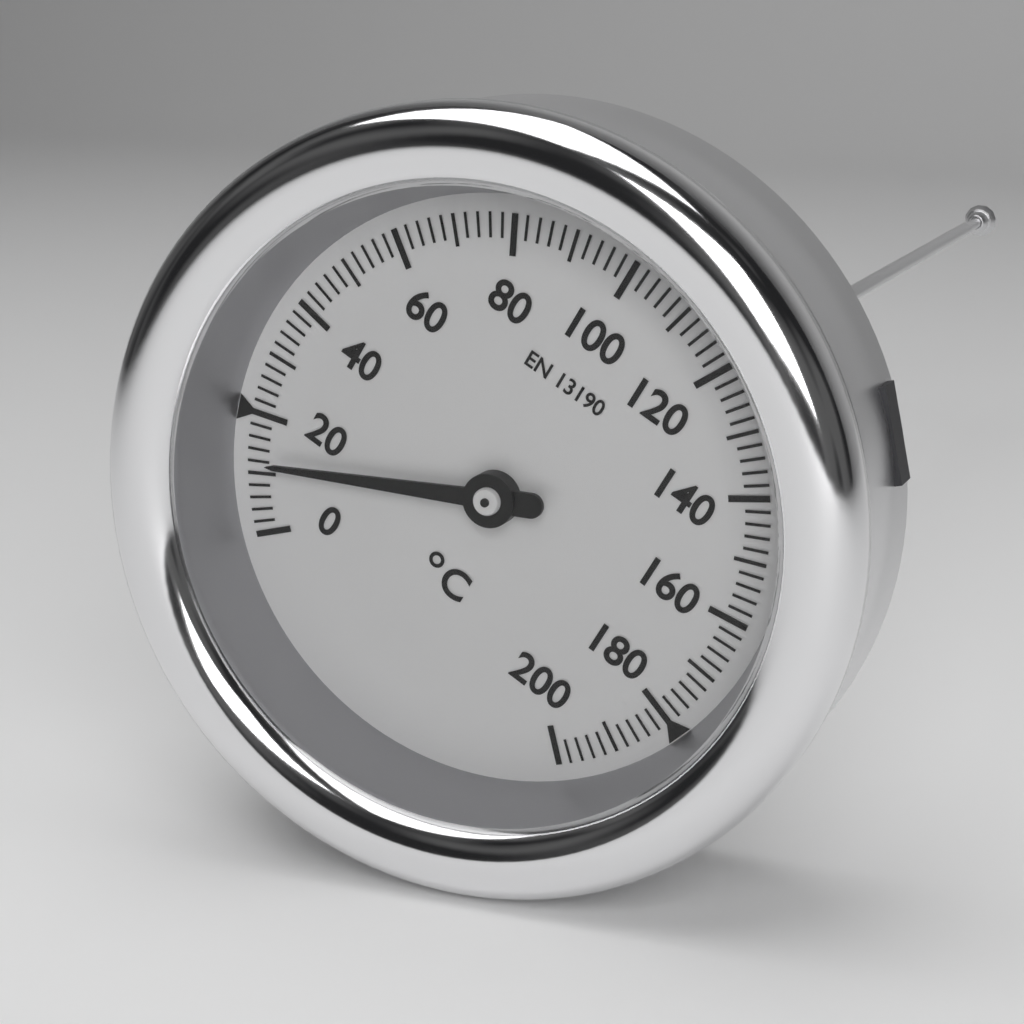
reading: 12 °C
